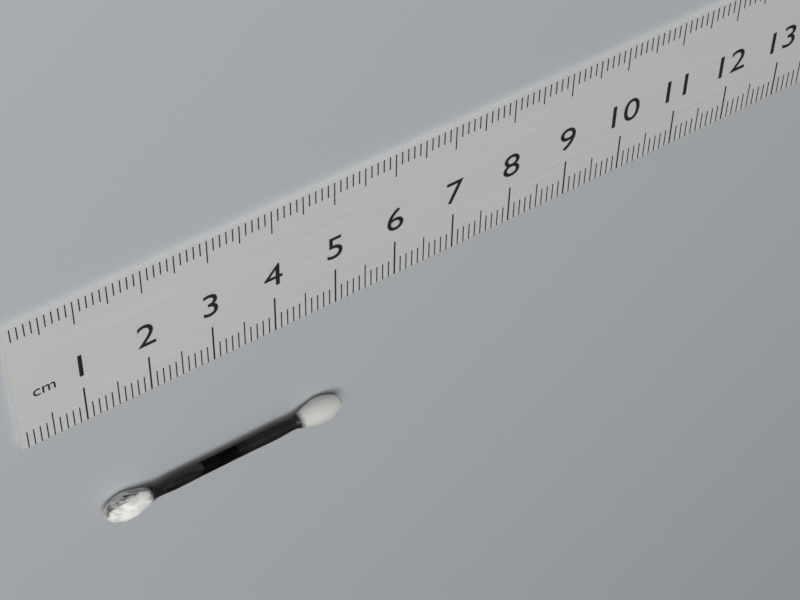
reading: 5.0 cm
